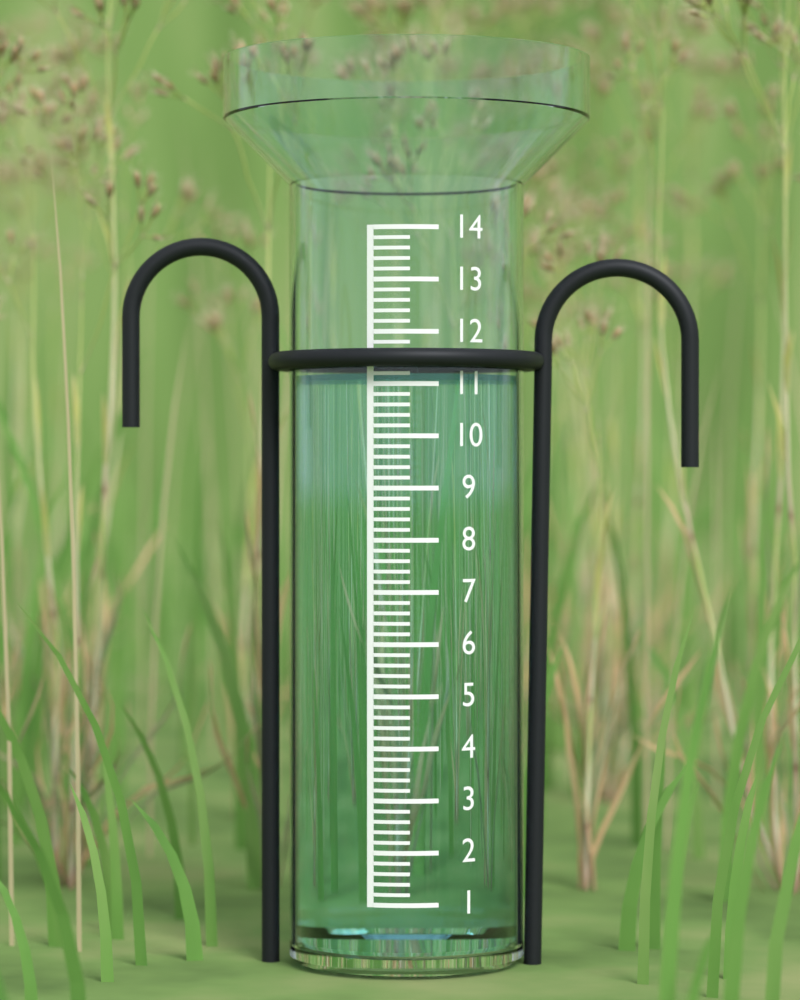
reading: 11.2 (no unit)
